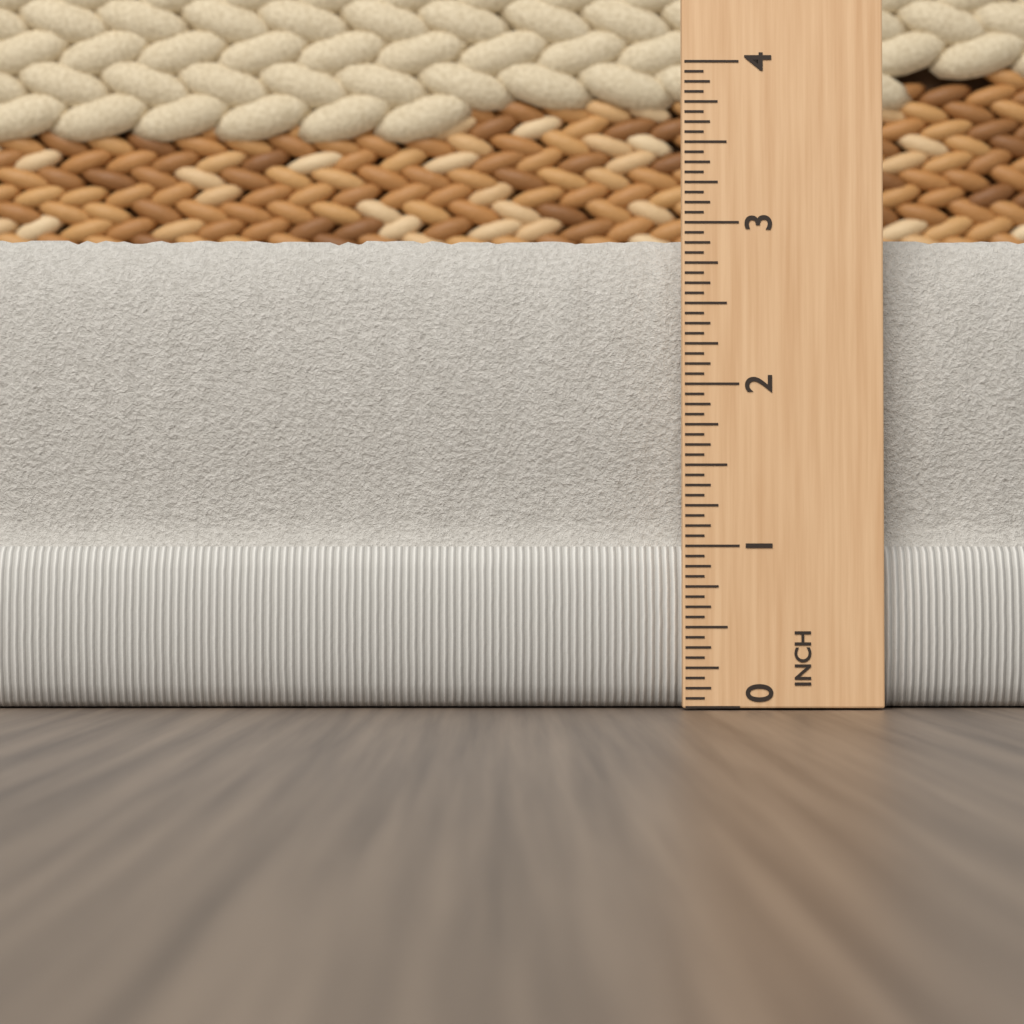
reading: 2.9375 in
